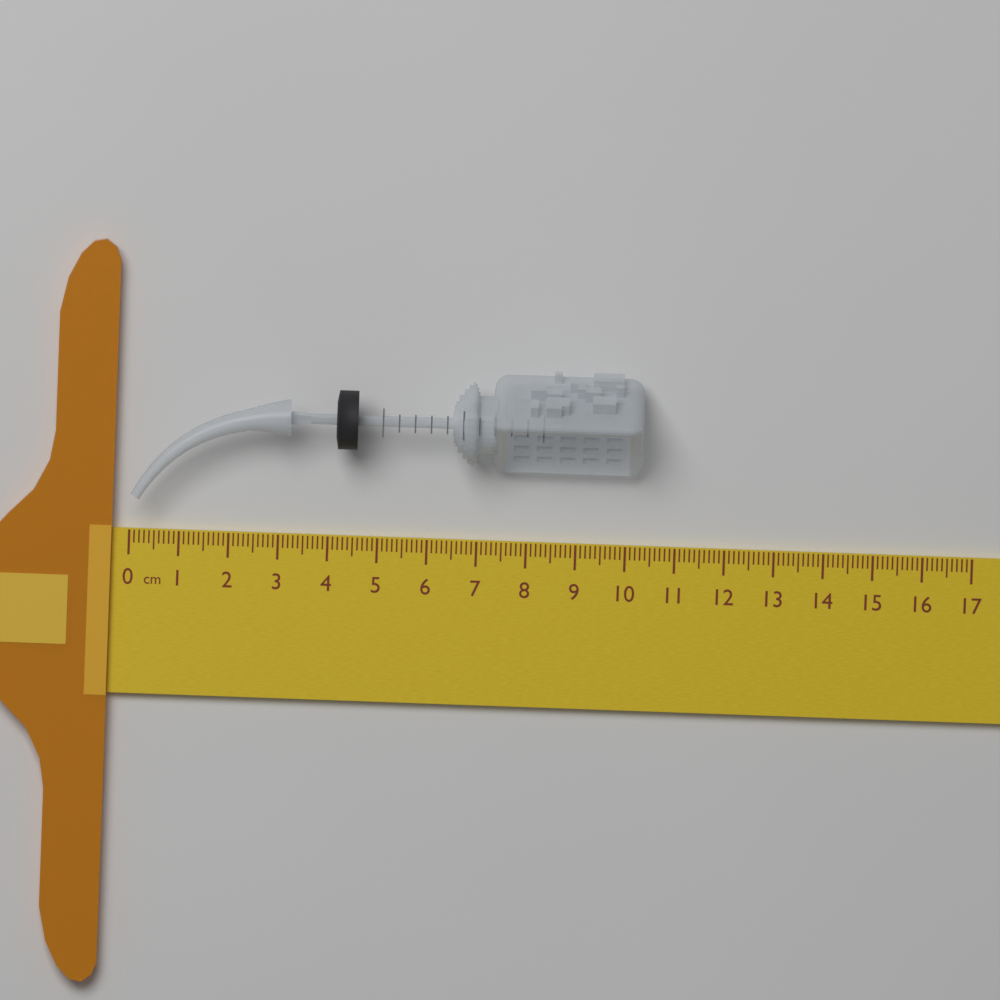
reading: 10.3 cm
